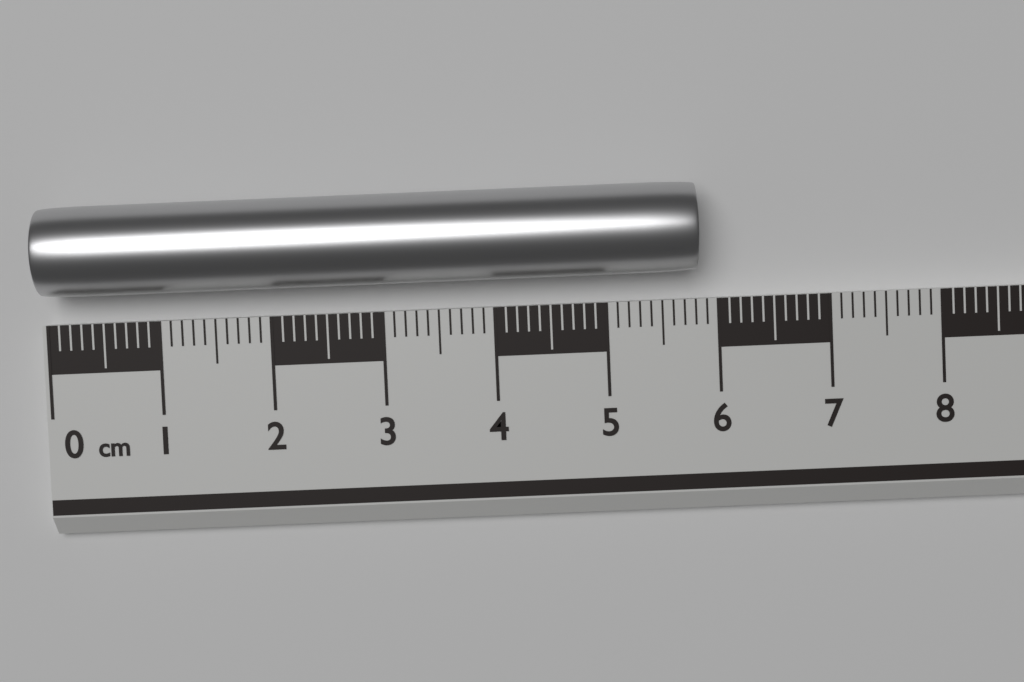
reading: 5.8 cm
